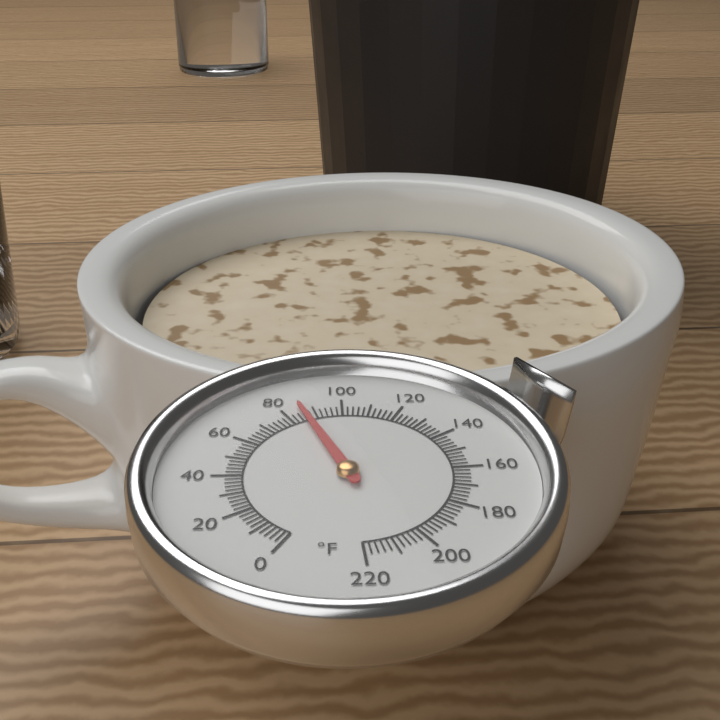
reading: 86 °F
